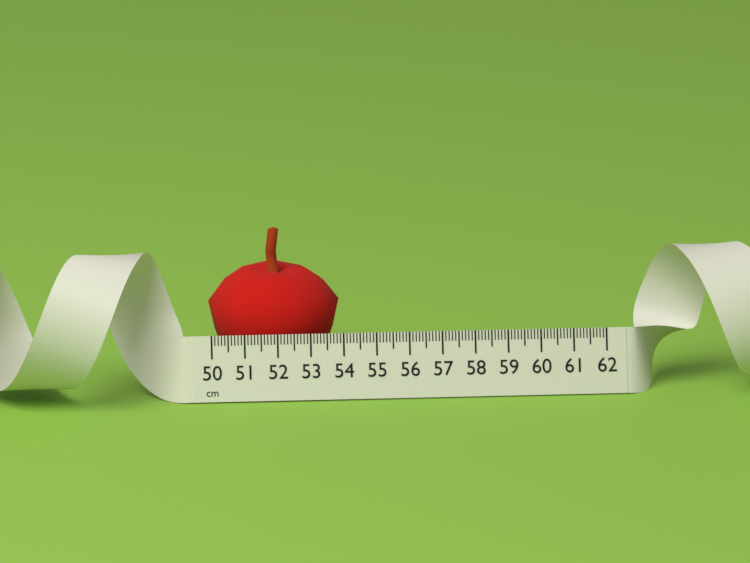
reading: 54.0 cm
